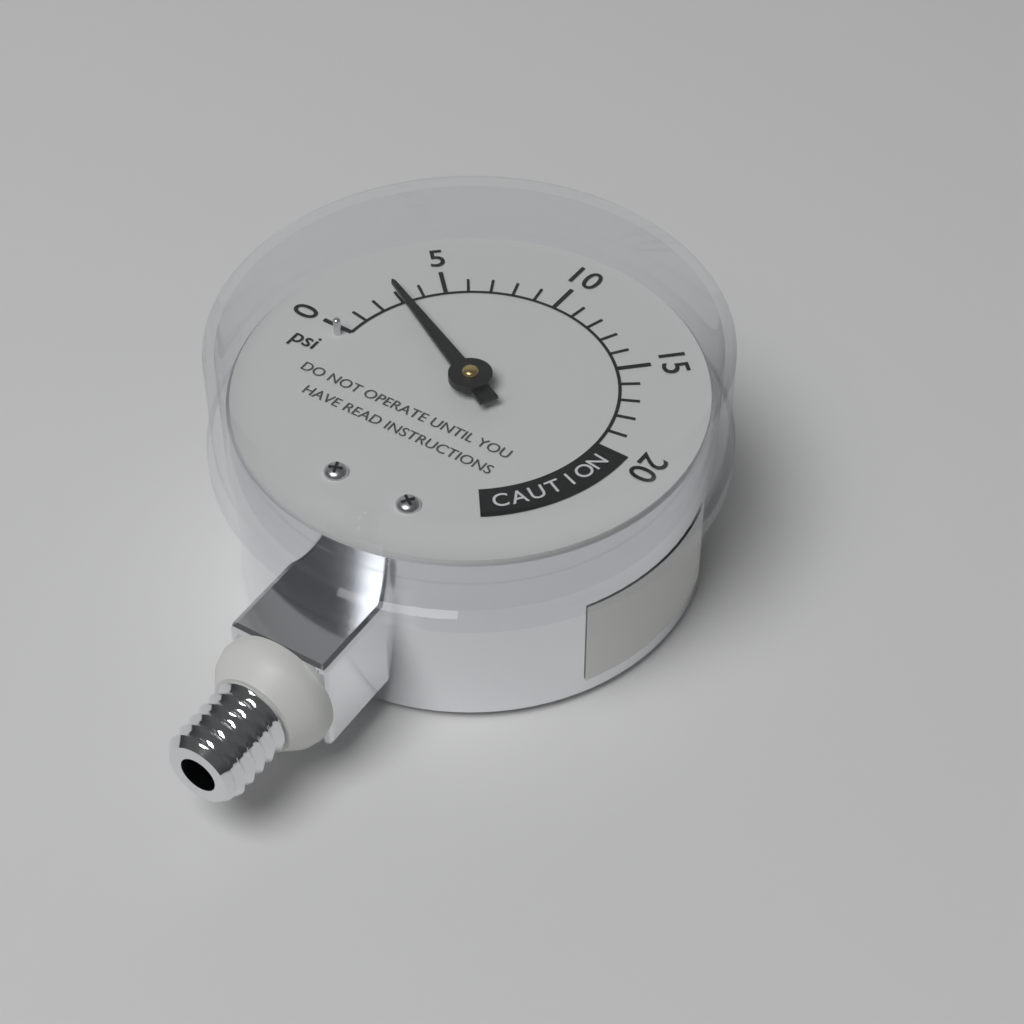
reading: 3 psi
